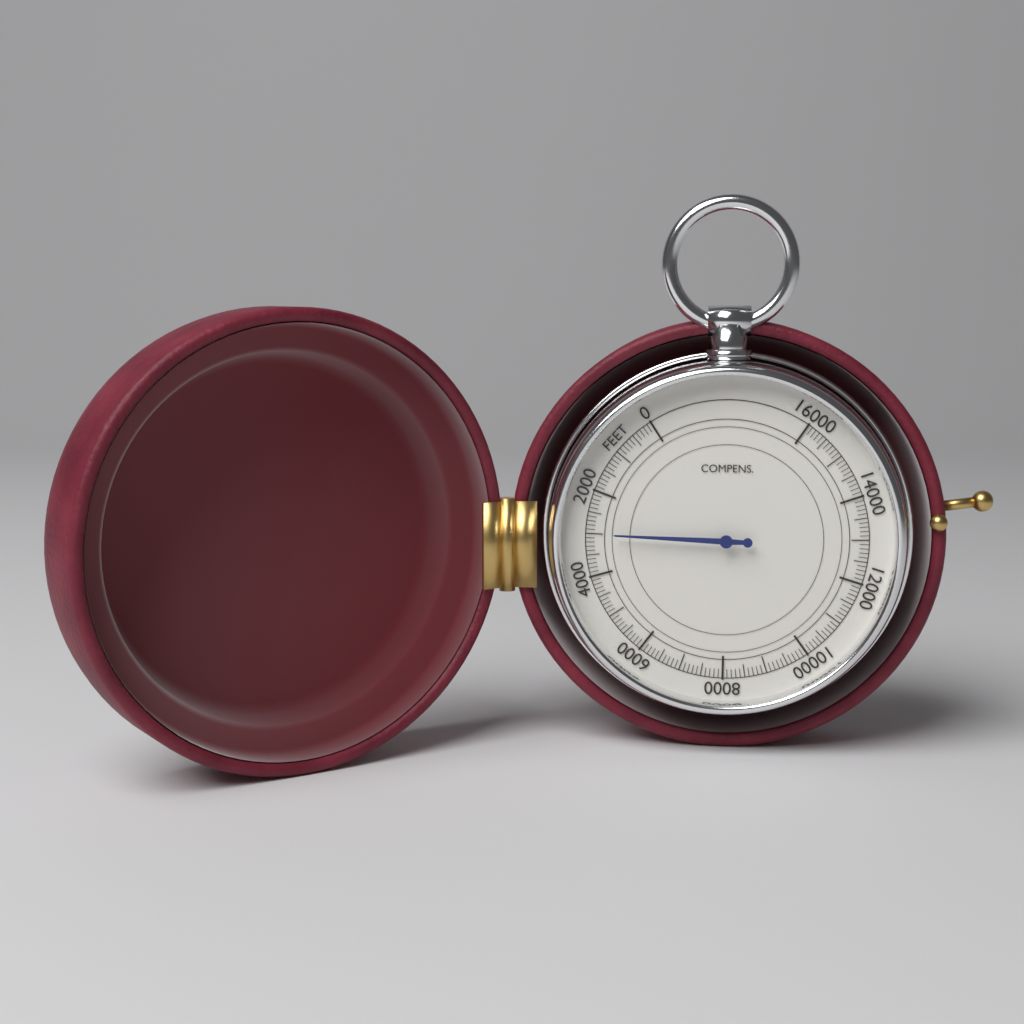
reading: 3000 feet
